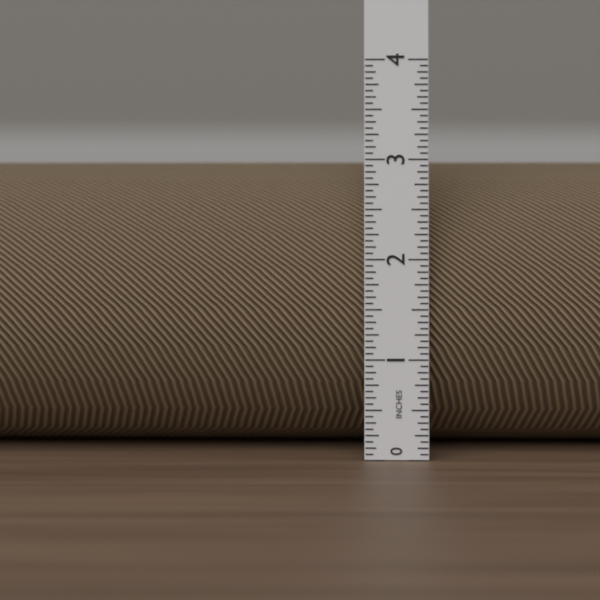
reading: 3.0000 in
